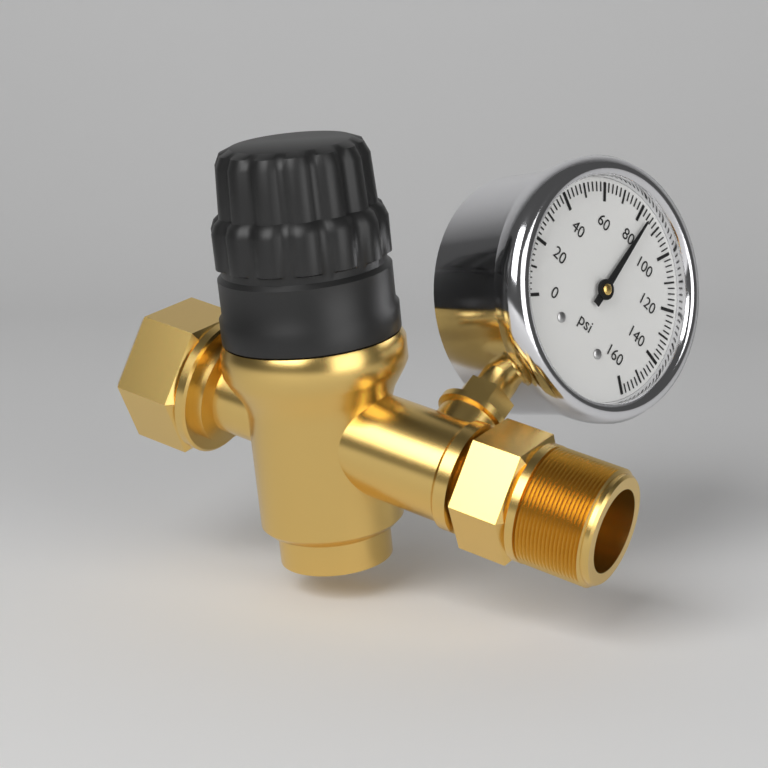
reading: 84 psi
